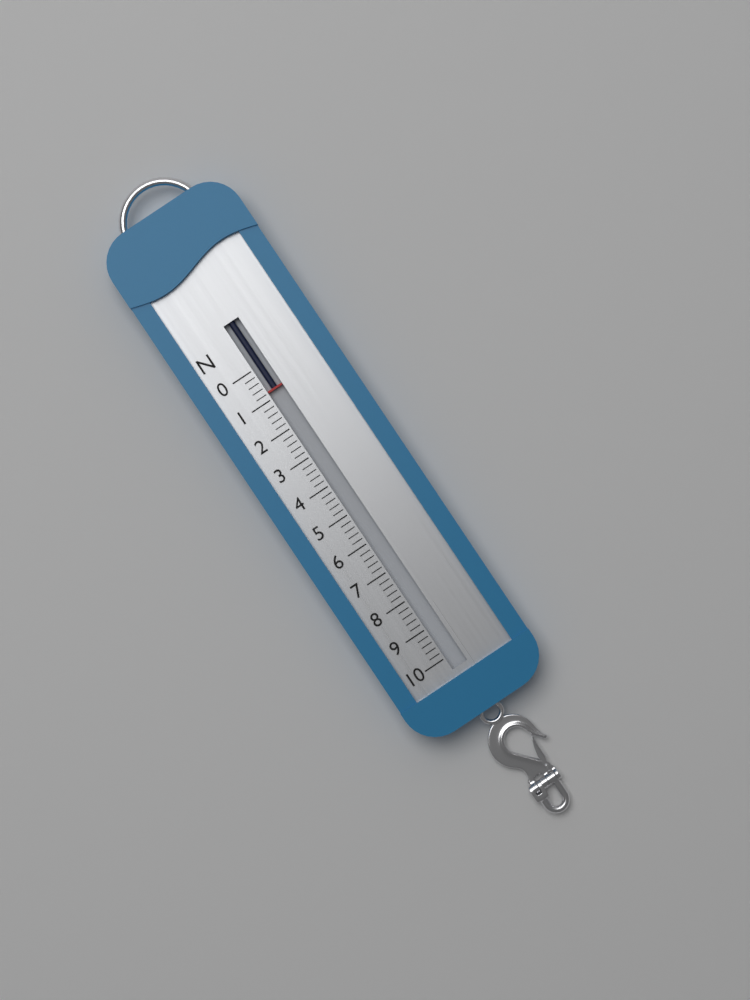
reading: 0.8 N
